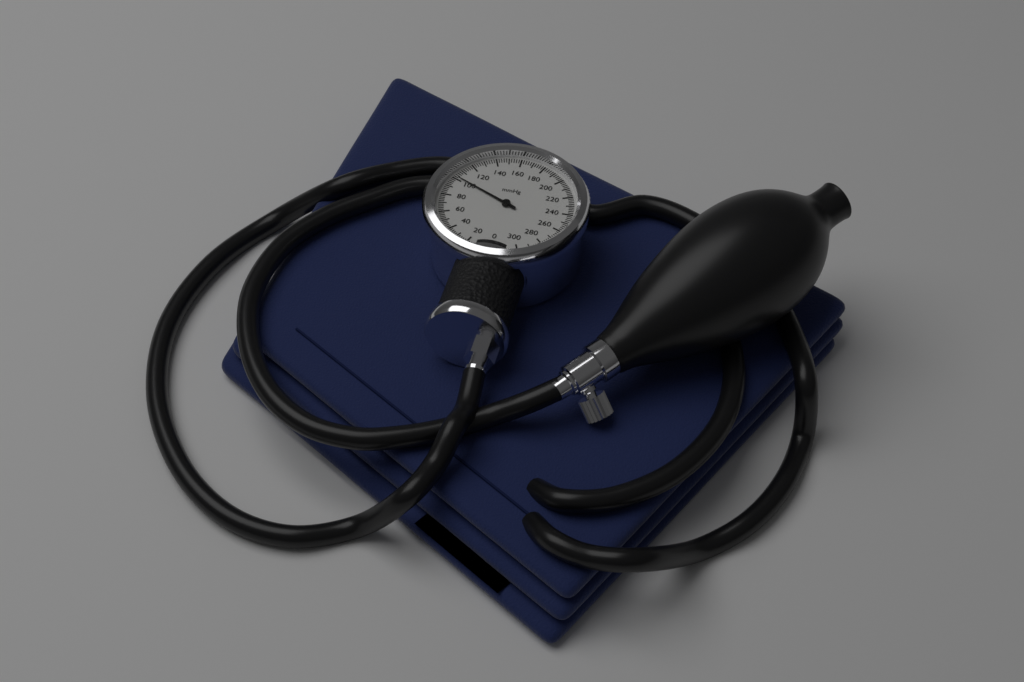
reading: 102 mmHg
